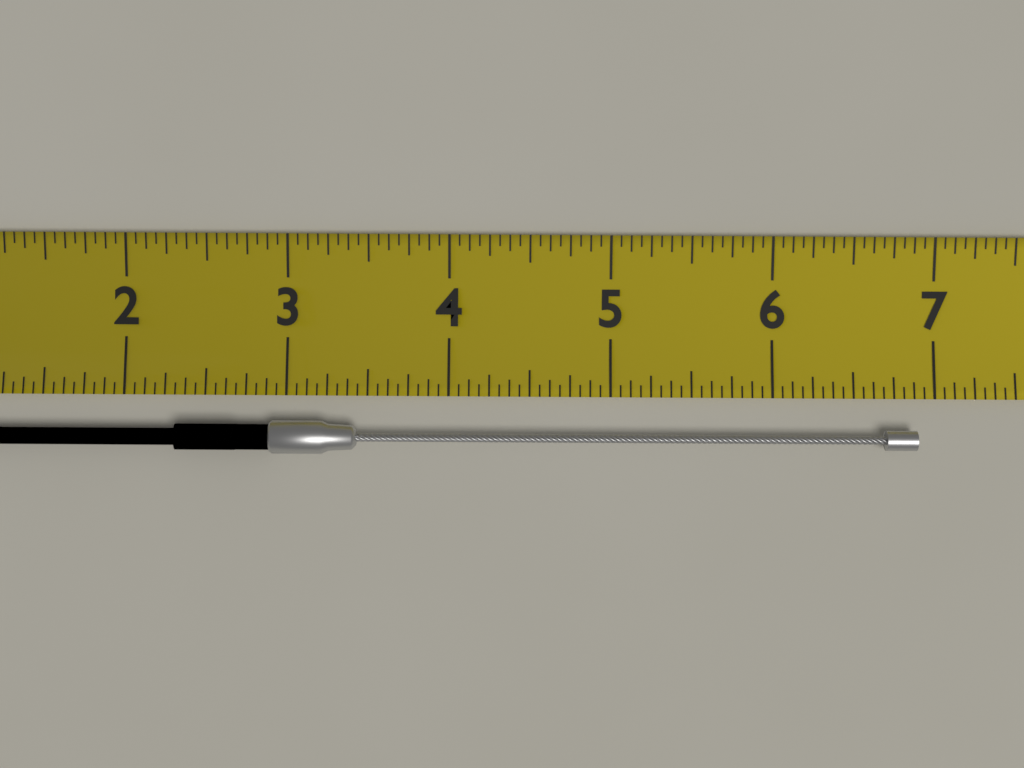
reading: 6.8750 (no unit)
